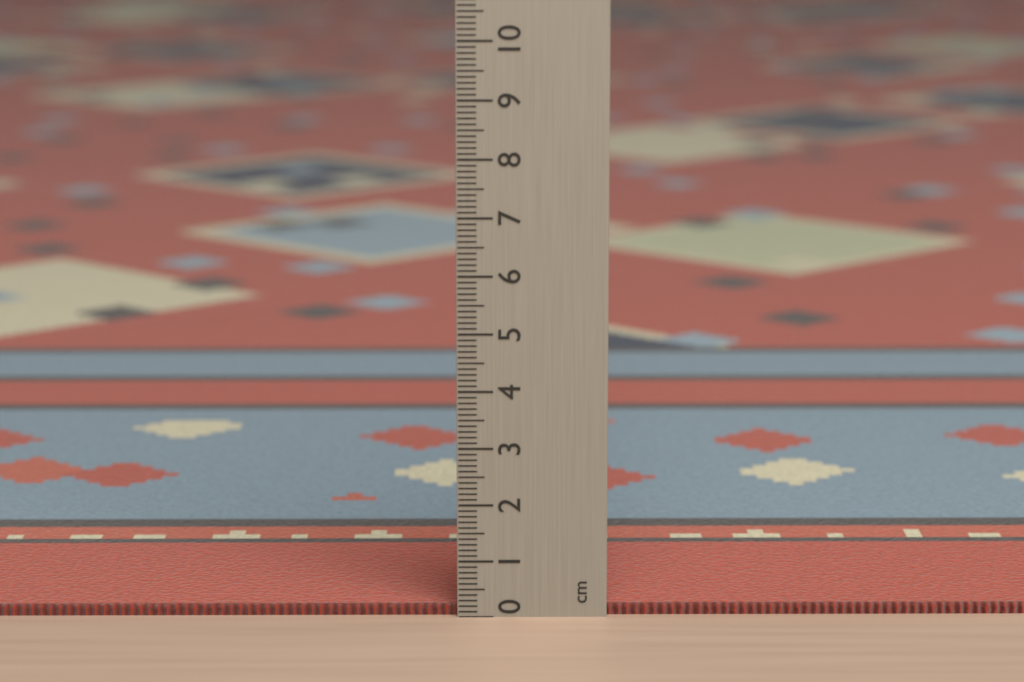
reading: 0.2 cm
